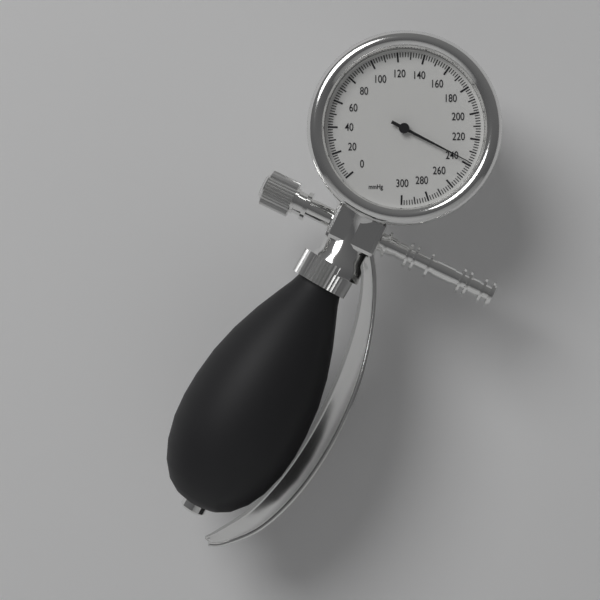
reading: 238 mmHg
